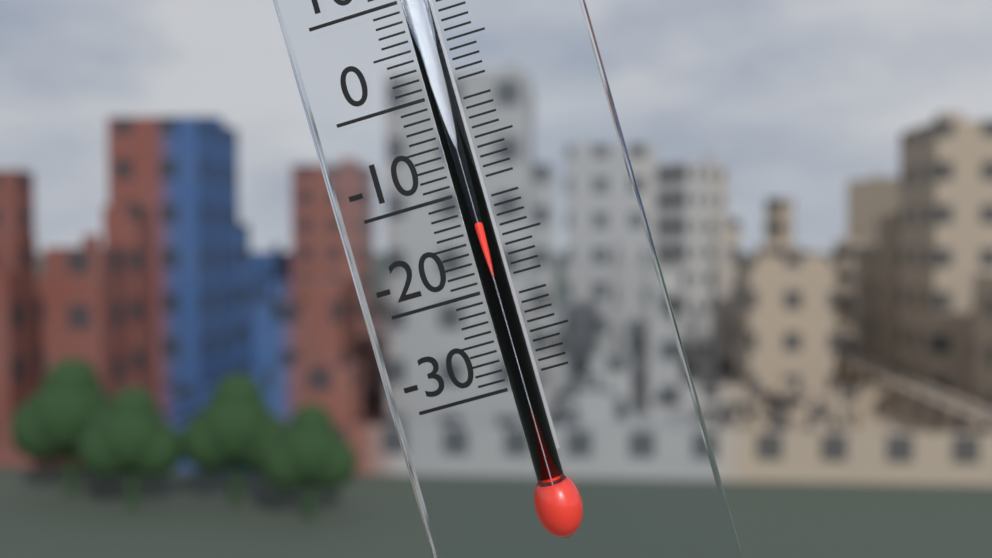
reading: -13 °C
